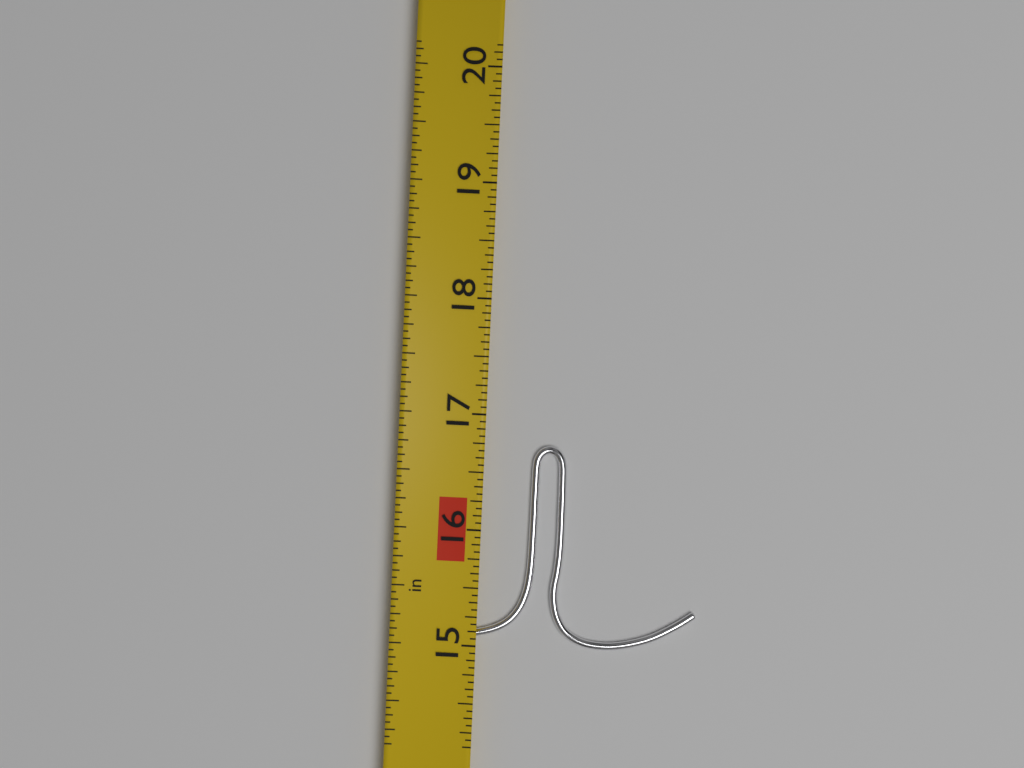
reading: 16.7500 in
